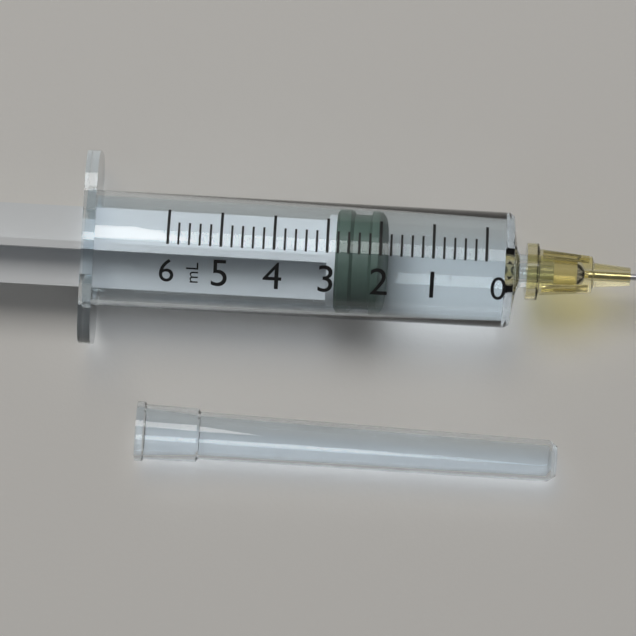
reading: 2.0 ml
